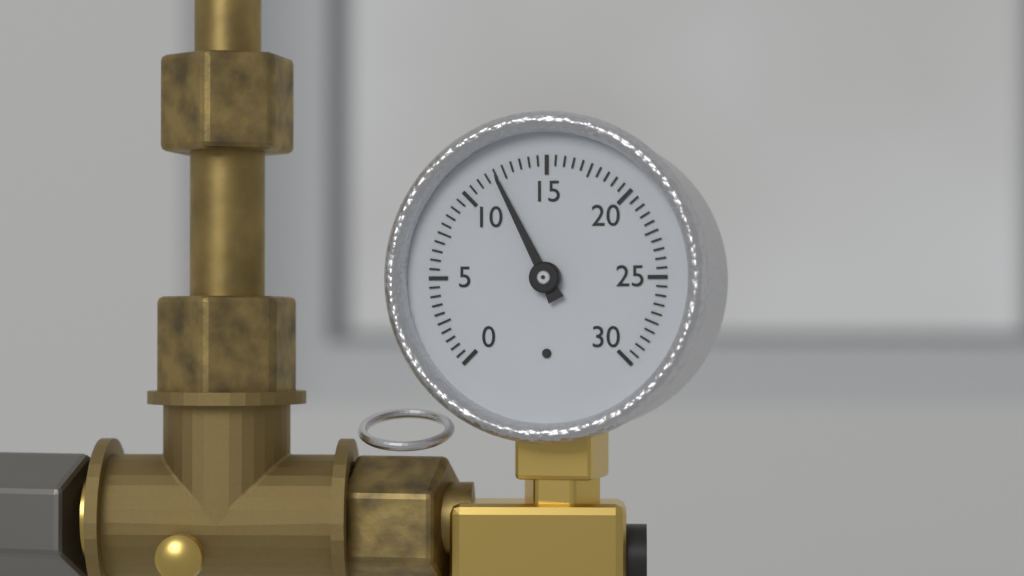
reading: 12.0 (no unit)
